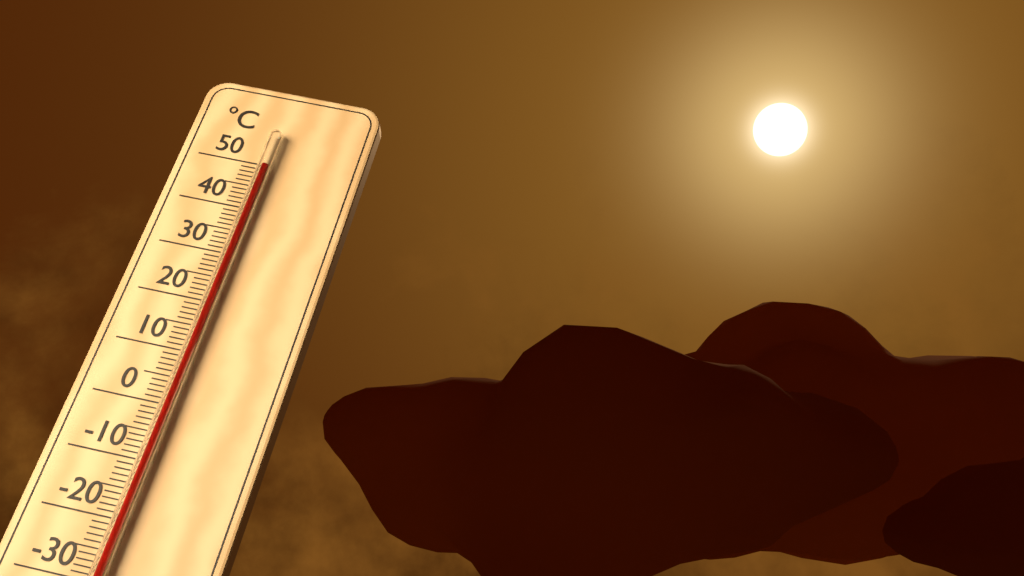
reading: 49 °C
